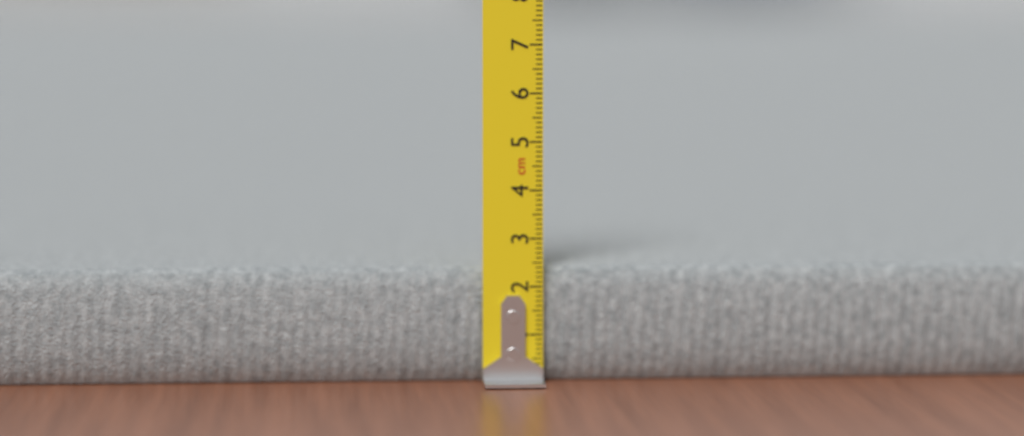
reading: 2.4 cm
